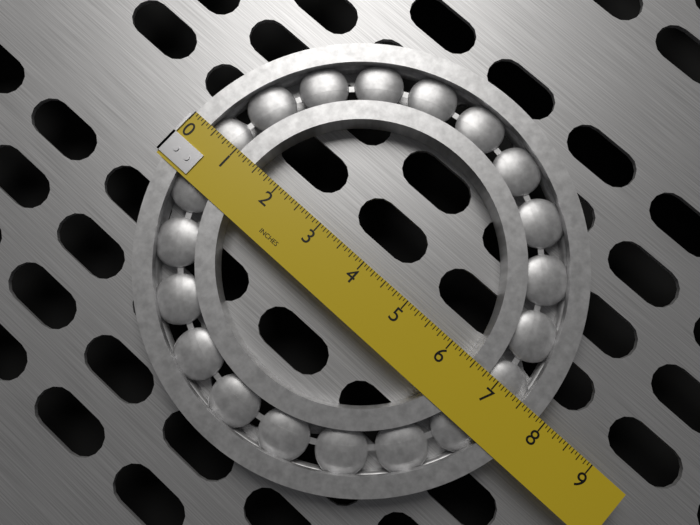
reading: 7.8750 in
